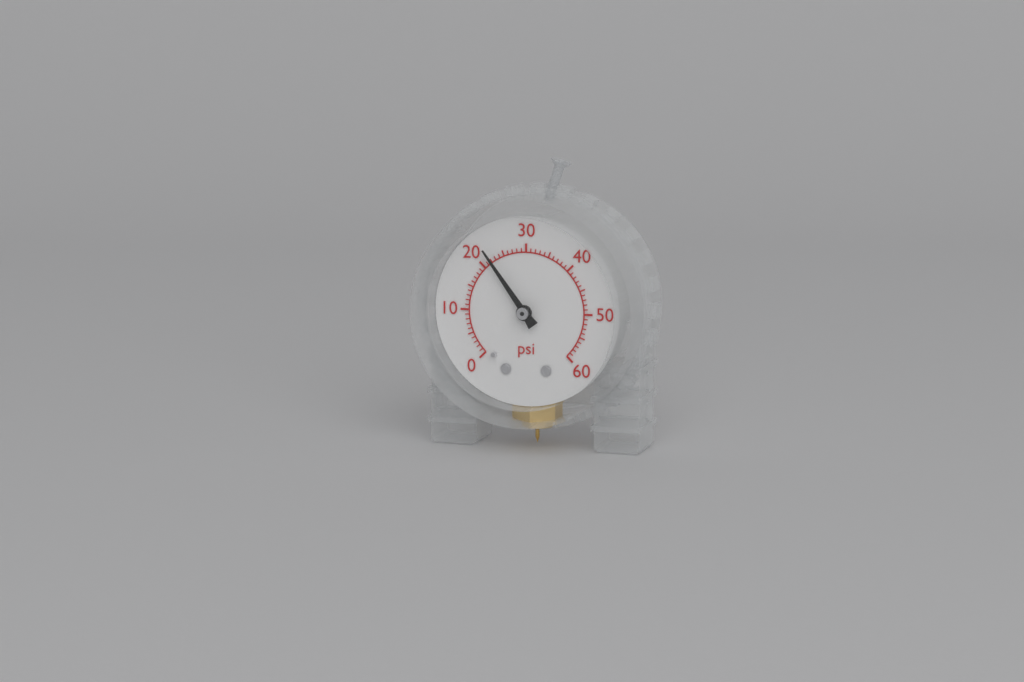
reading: 22 psi
